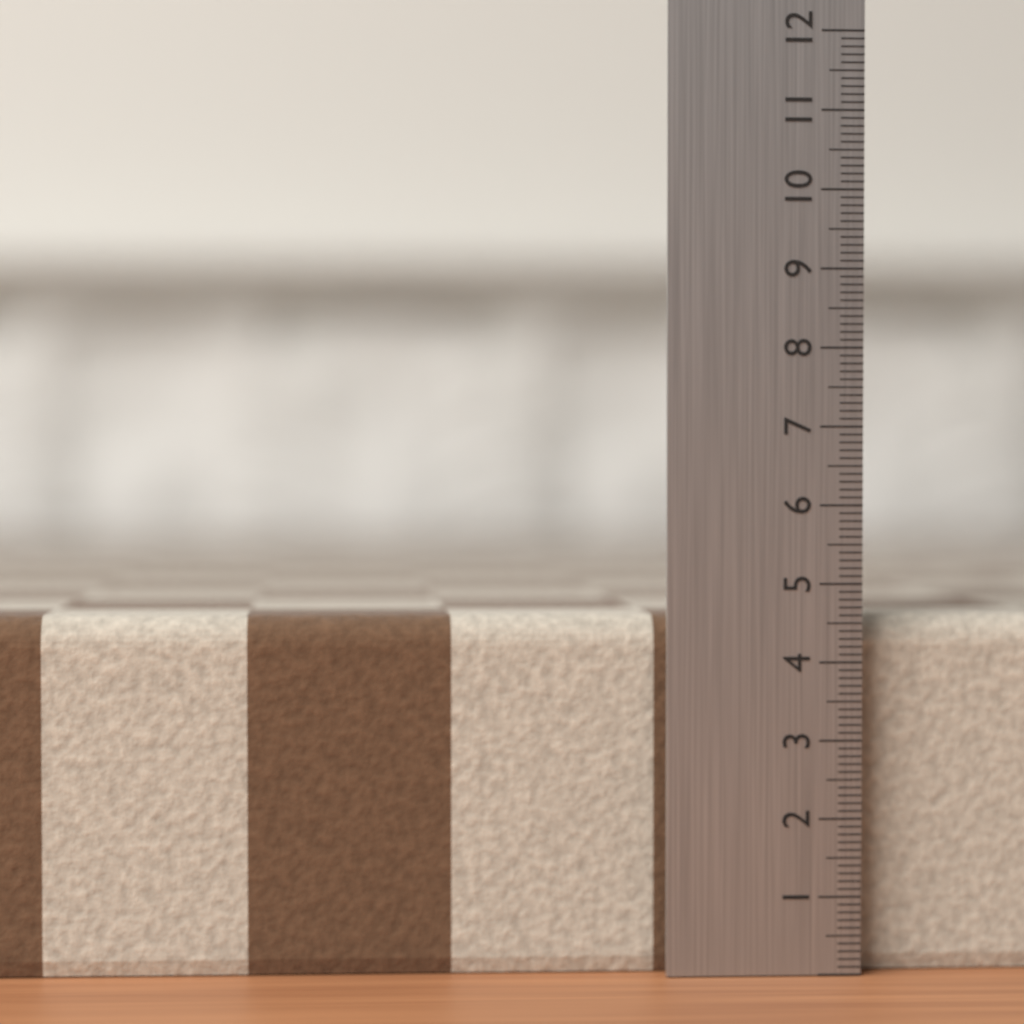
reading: 4.6 (no unit)
